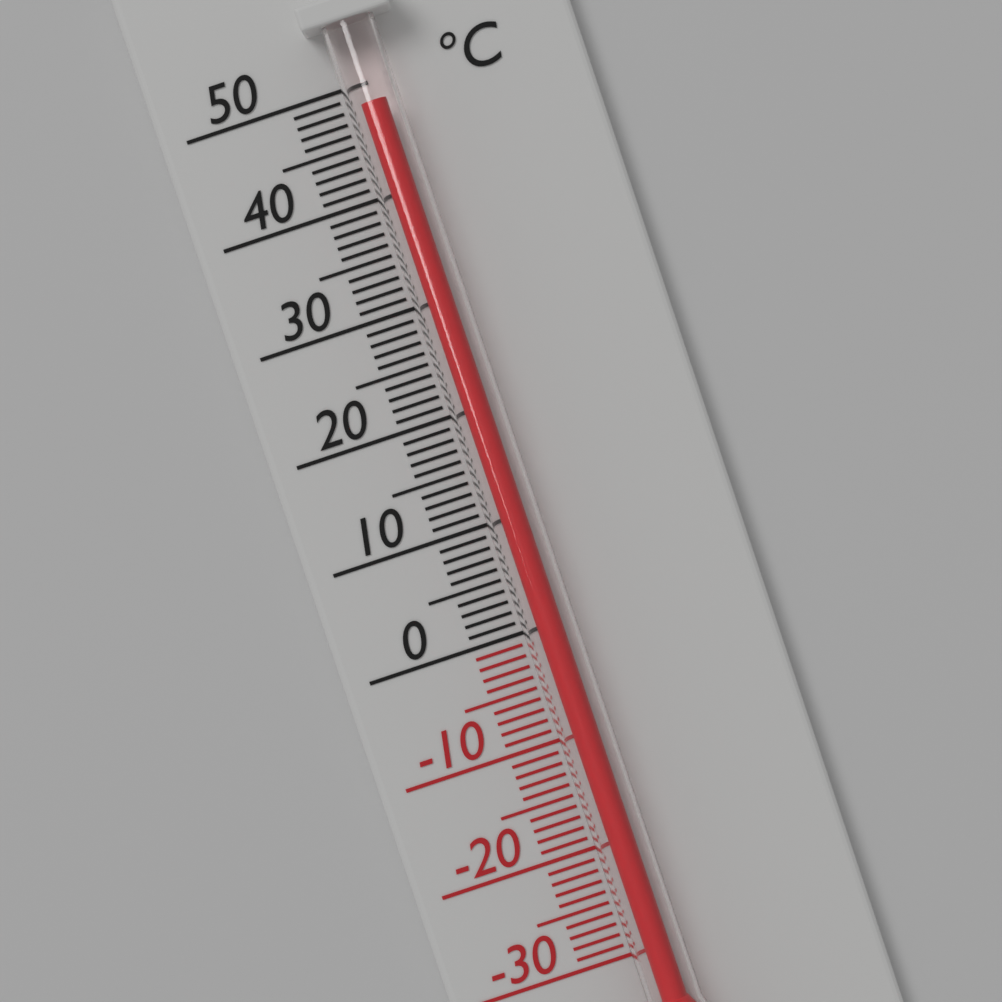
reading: 48 °C
